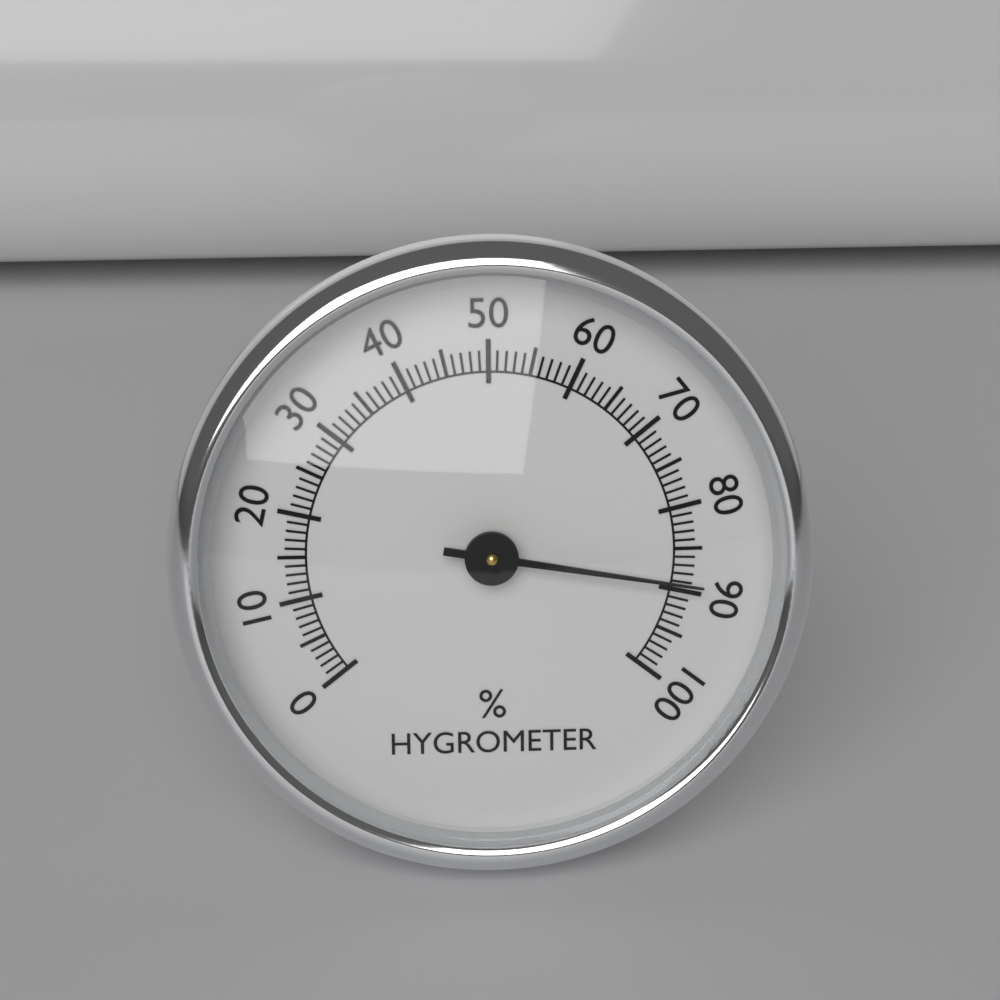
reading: 89 %
